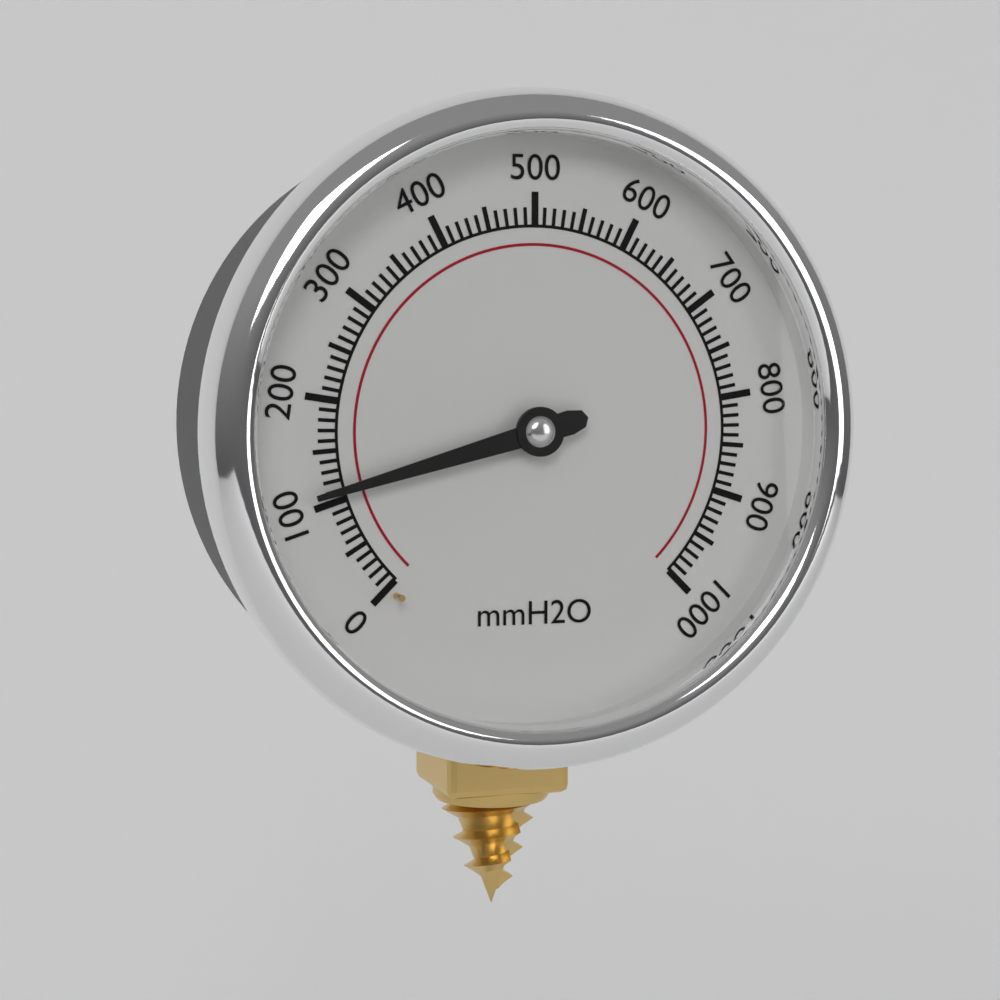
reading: 110 mmH2O
